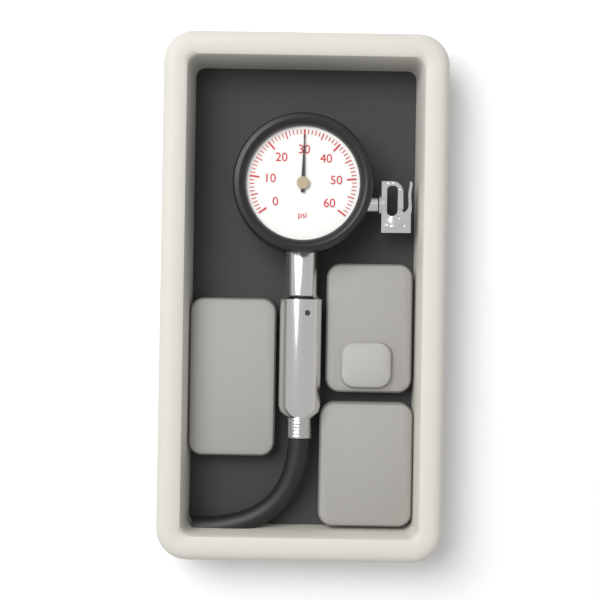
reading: 30 psi
